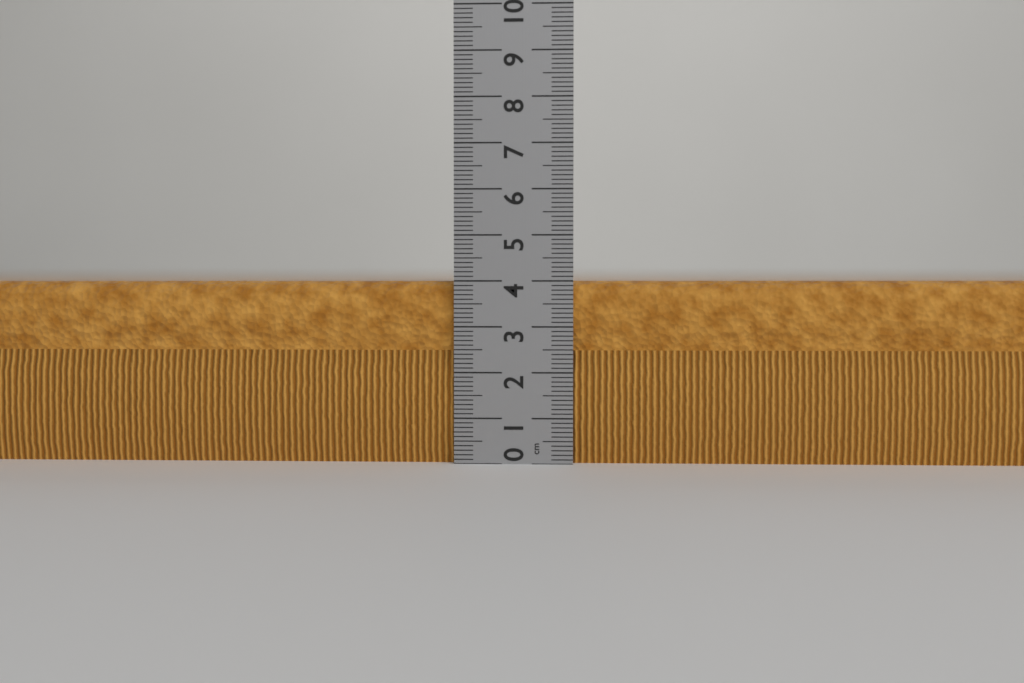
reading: 4.0 cm
